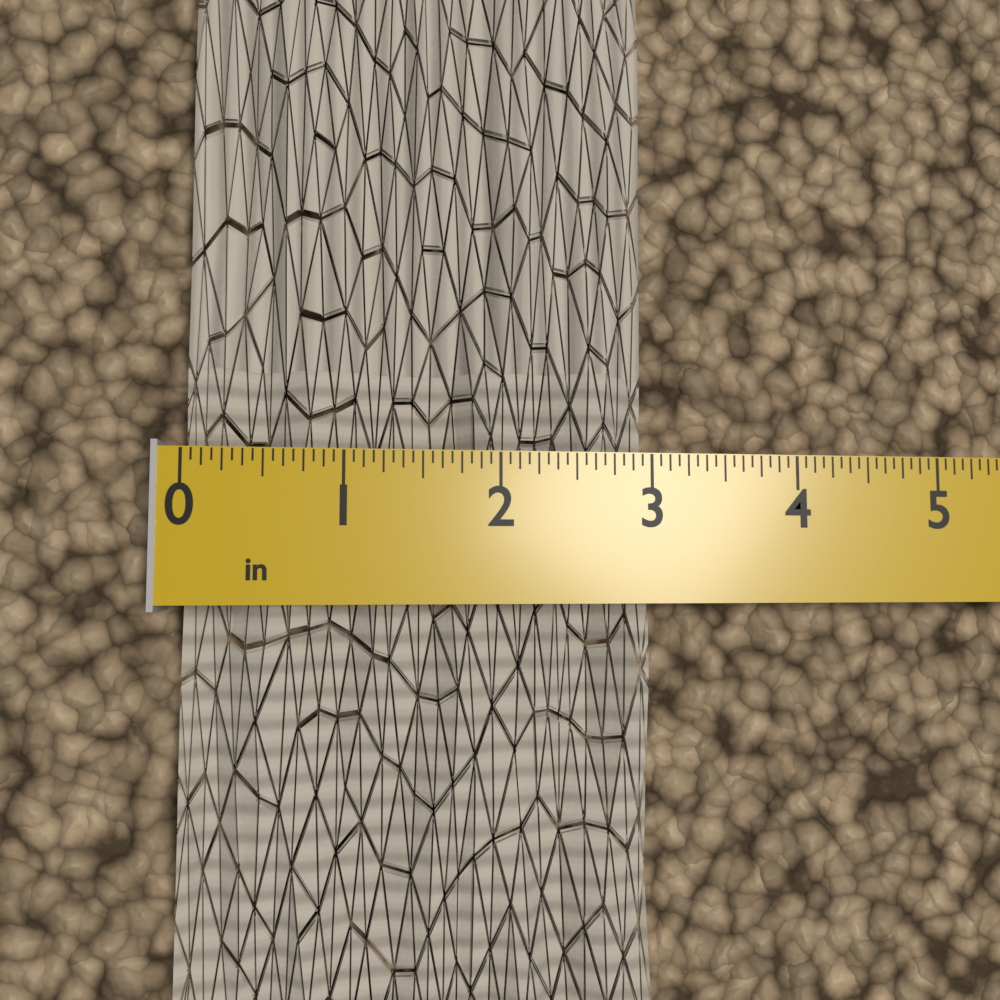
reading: 3.0000 in
